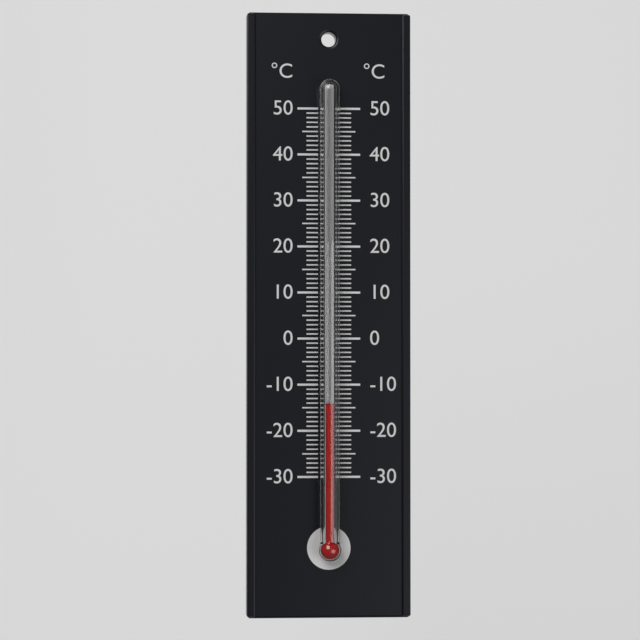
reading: -14 °C
